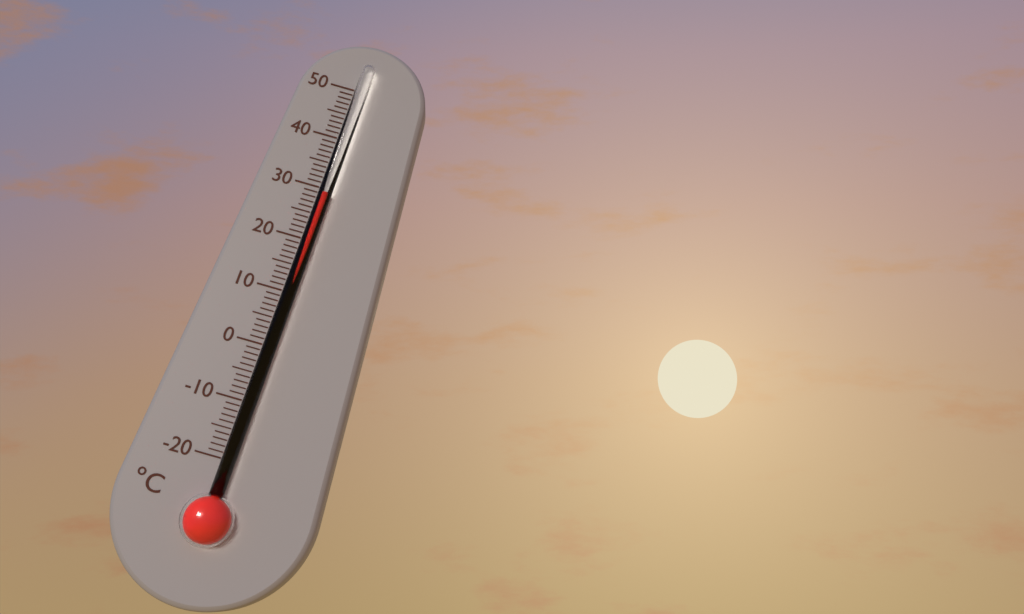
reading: 29 °C
